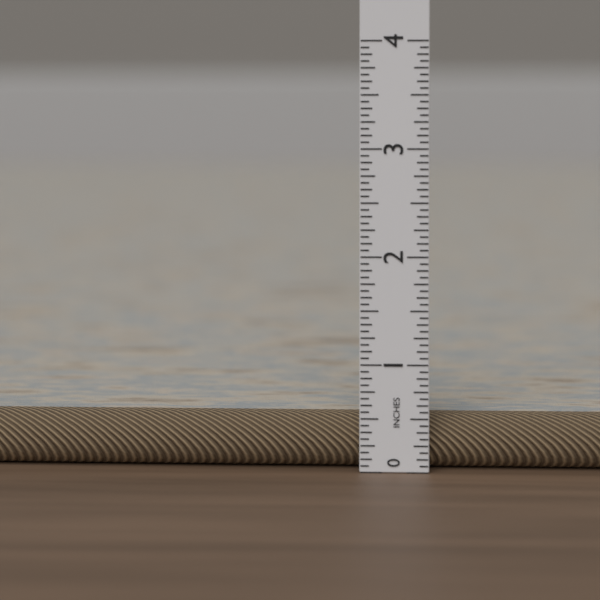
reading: 0.5000 in
